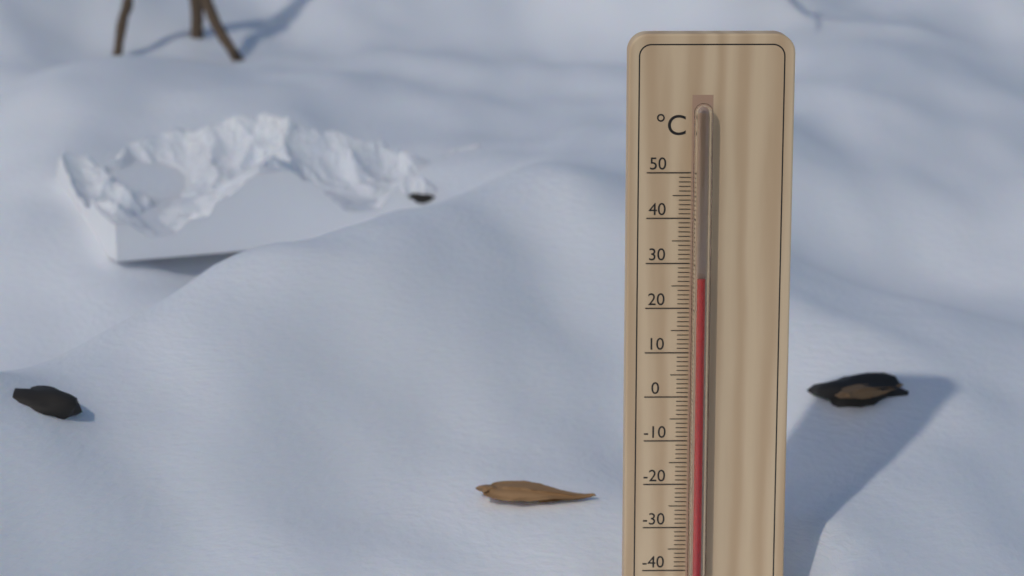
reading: 27 °C
